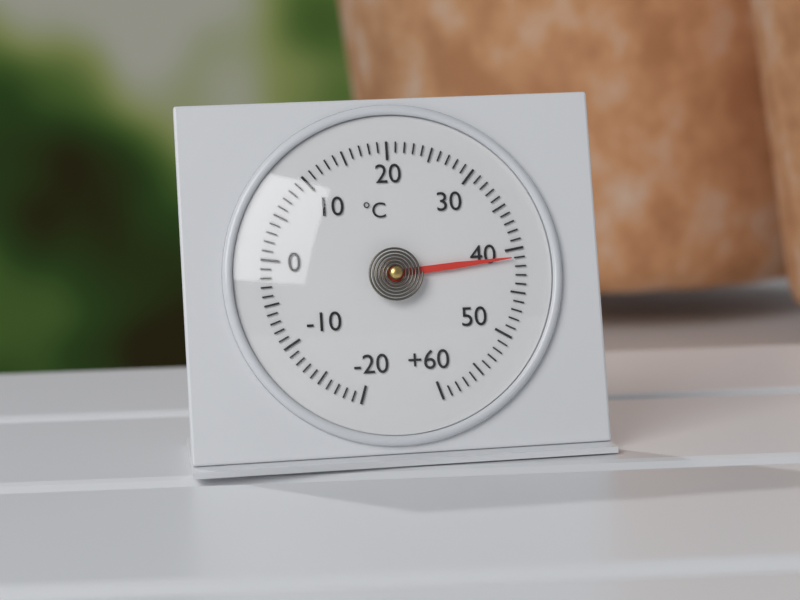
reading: 41 °C
